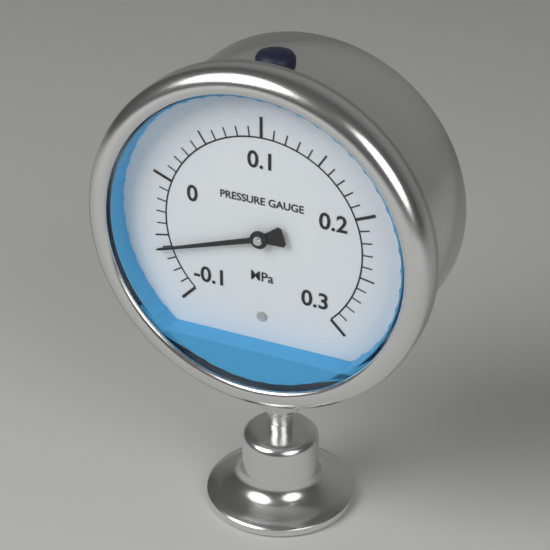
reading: -0.06 MPa
